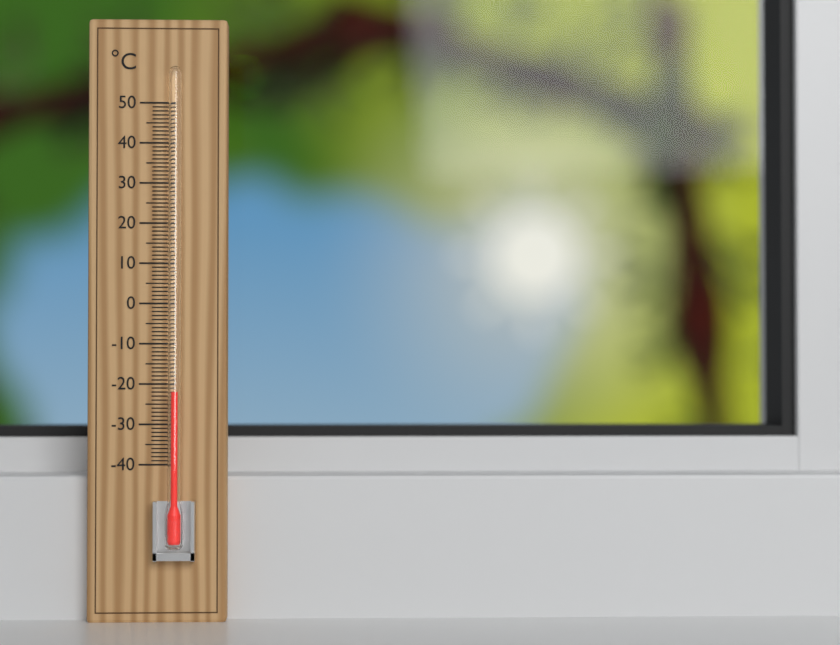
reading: -22 °C
